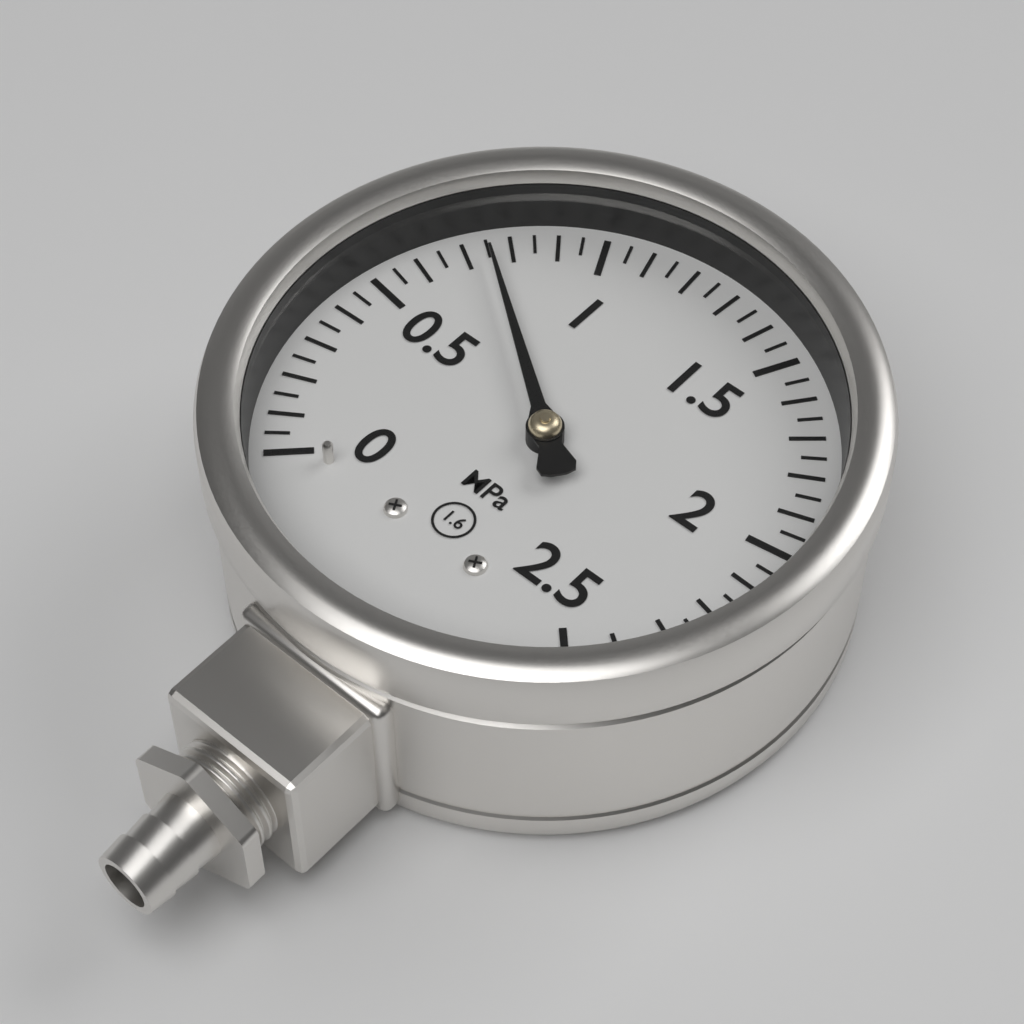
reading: 0.75 MPa
